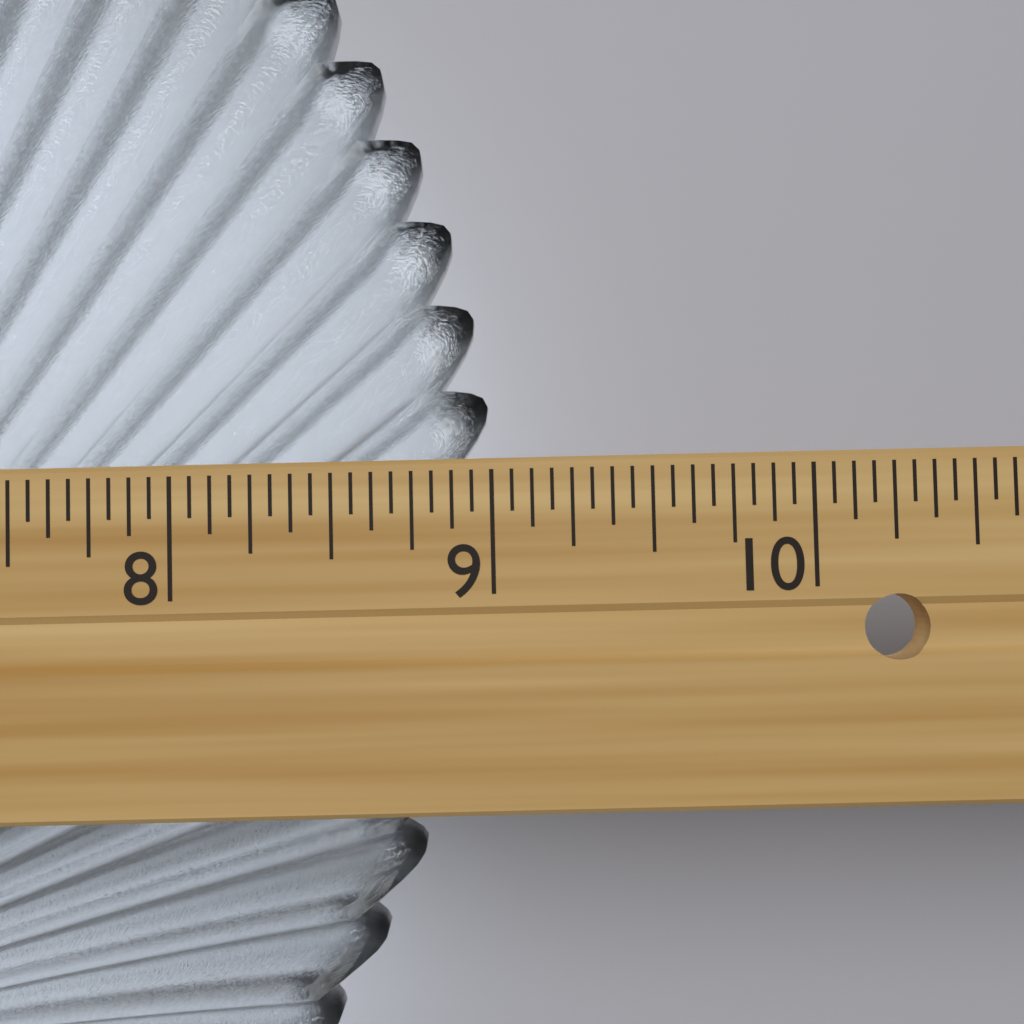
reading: 9.0000 in
